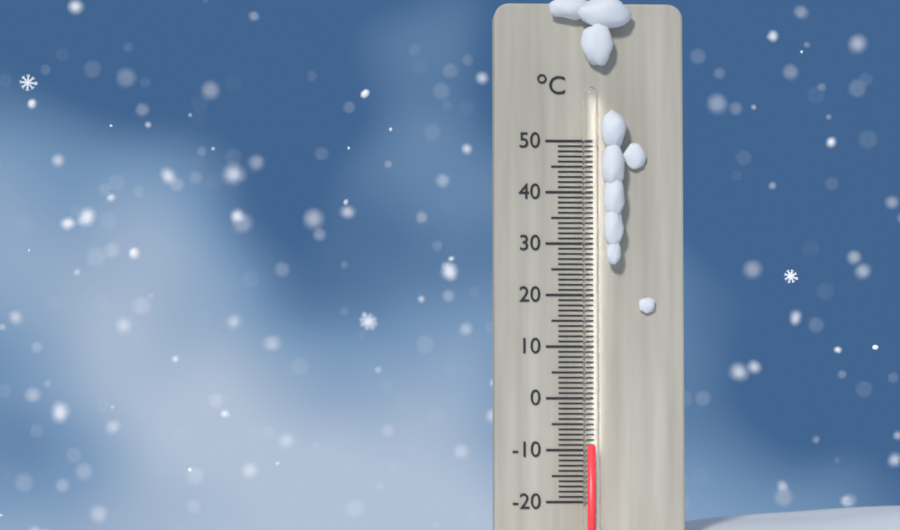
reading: -9 °C
